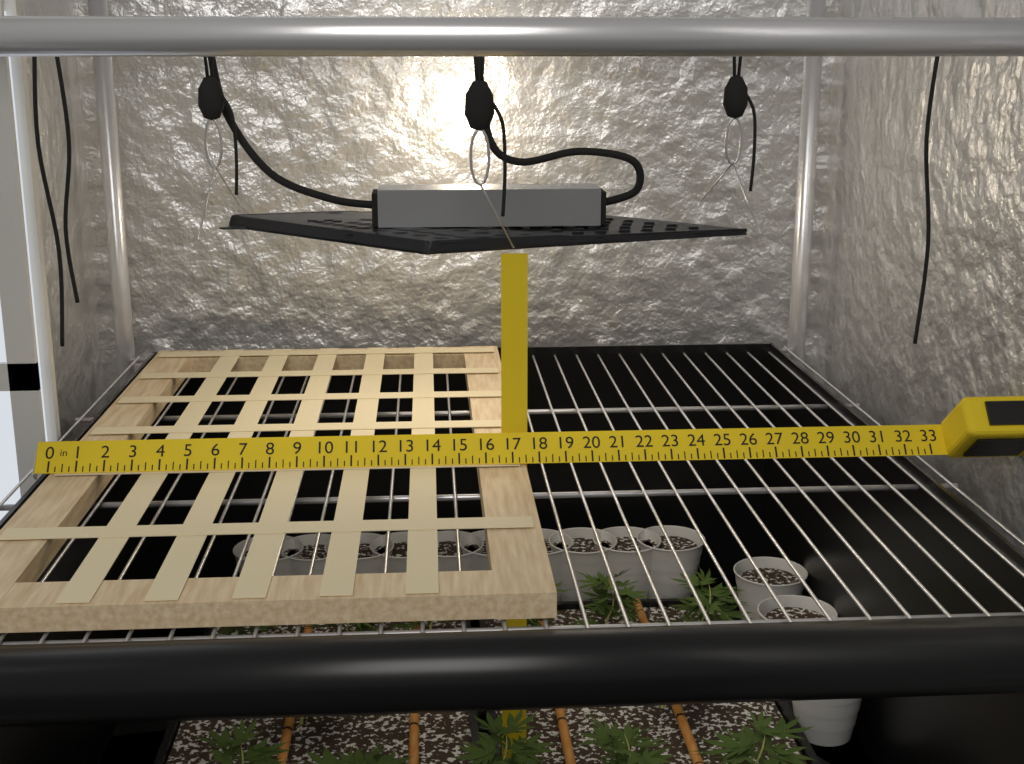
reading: 17.50 in
